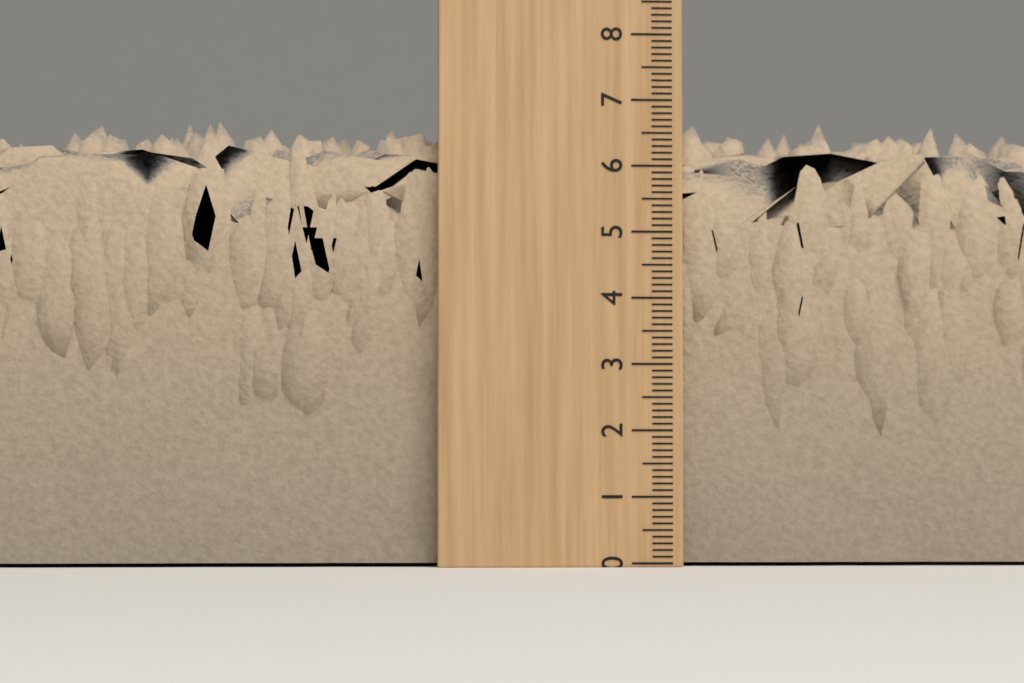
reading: 6.8 (no unit)
